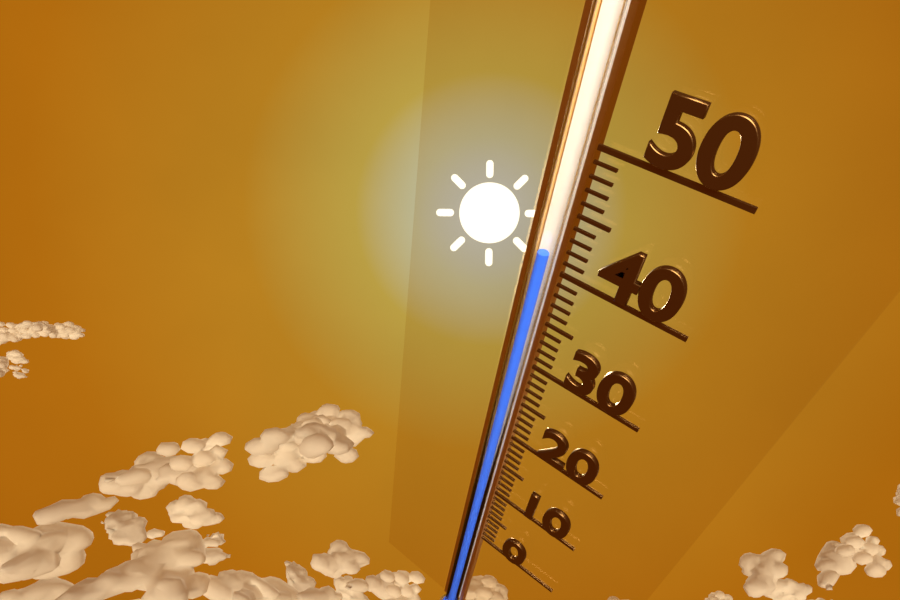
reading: 41 (no unit)
